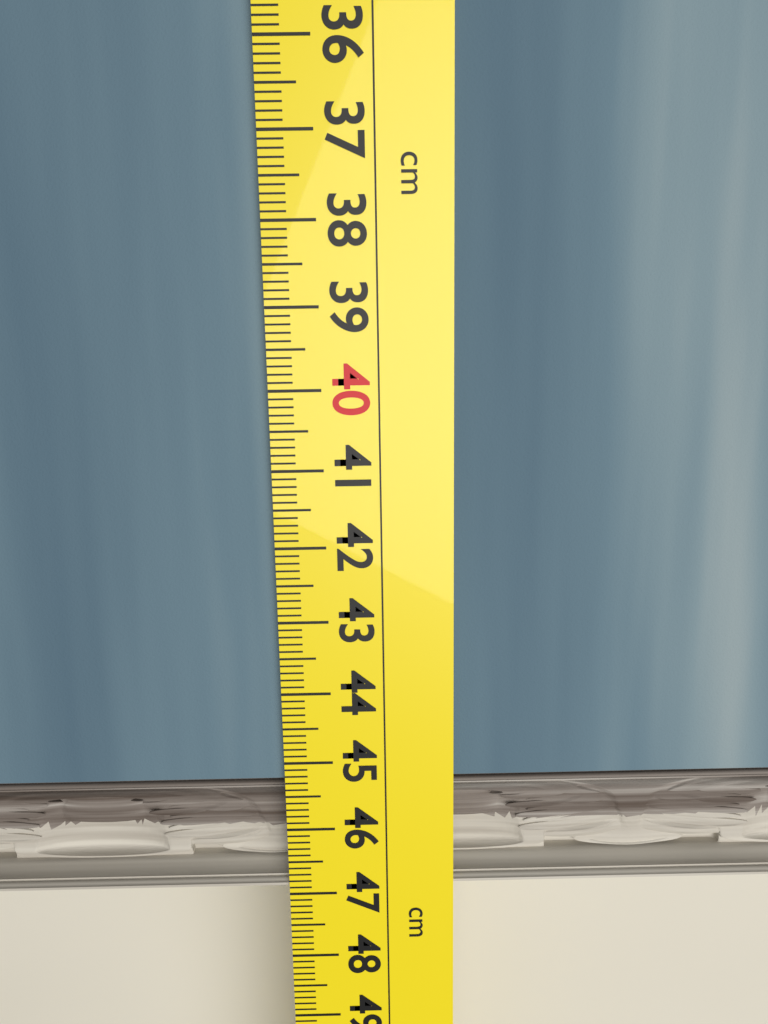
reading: 46.9 cm
